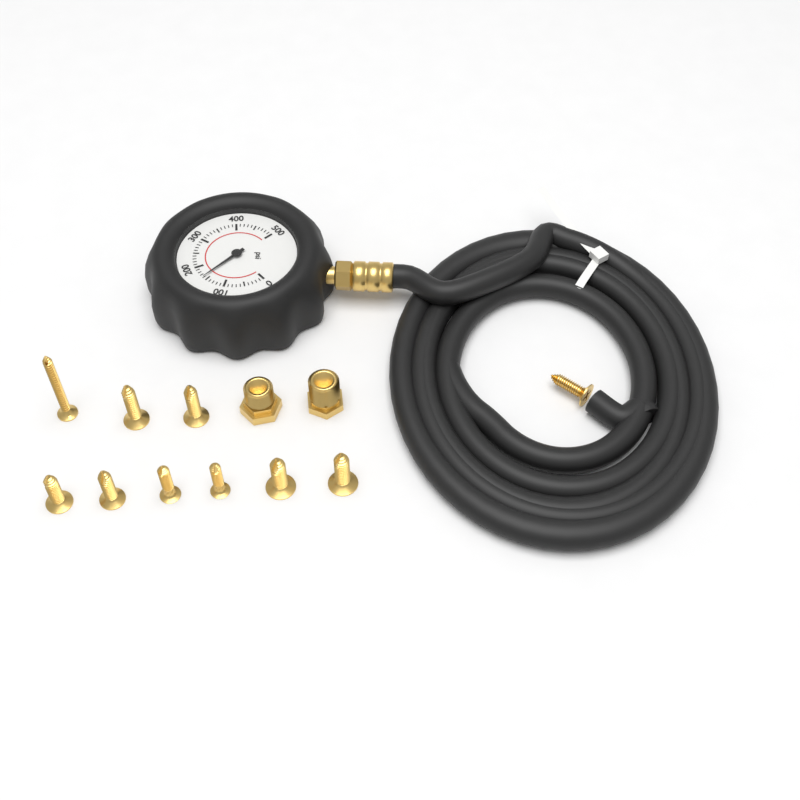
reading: 160 psi
